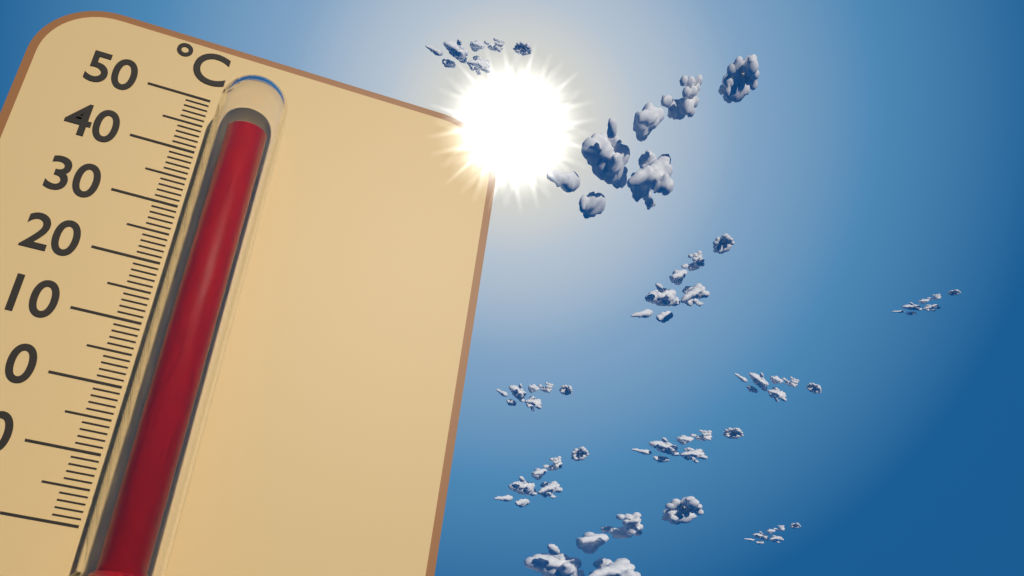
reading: 43 °C
